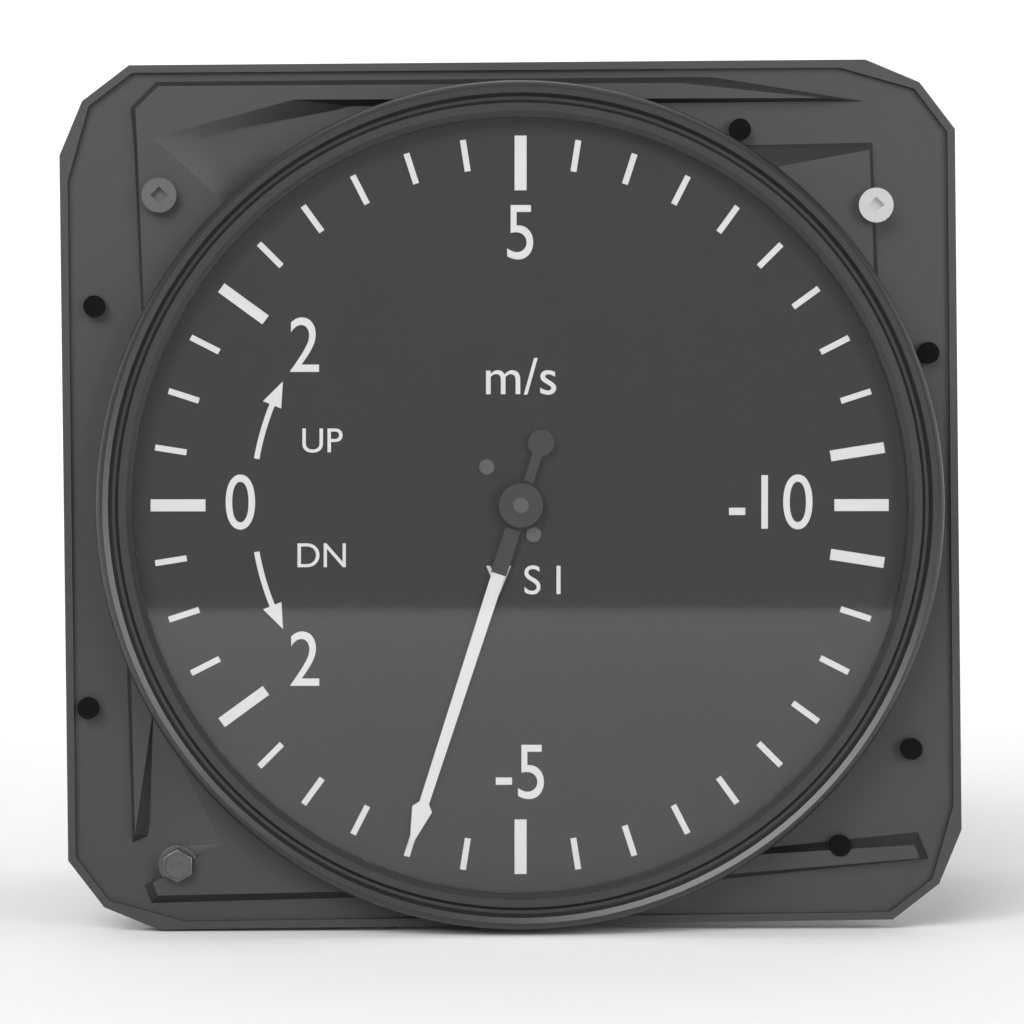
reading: -4.0 m/s
